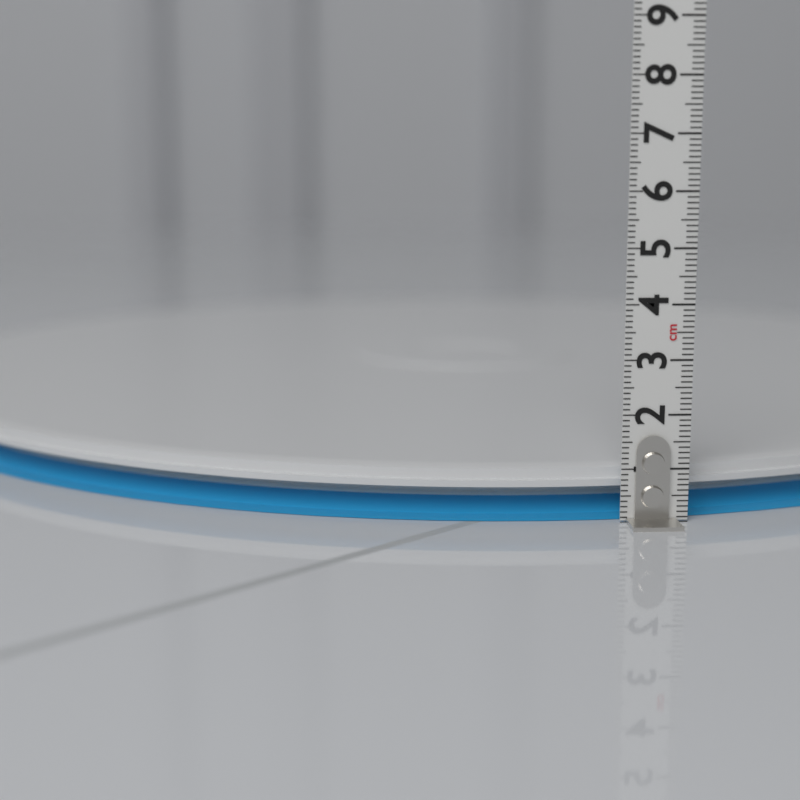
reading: 1.0 cm
